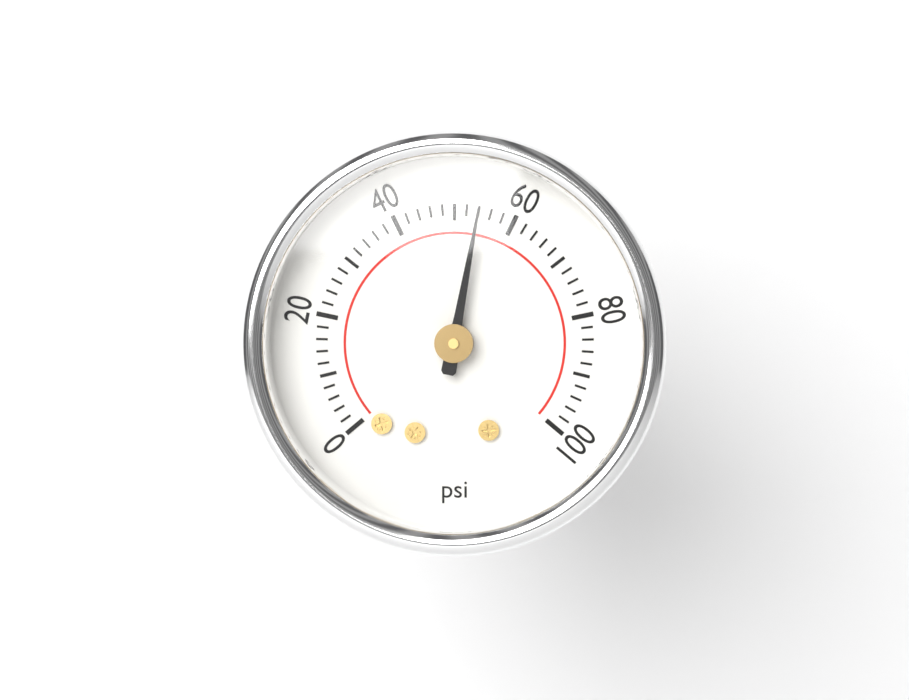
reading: 54 psi
